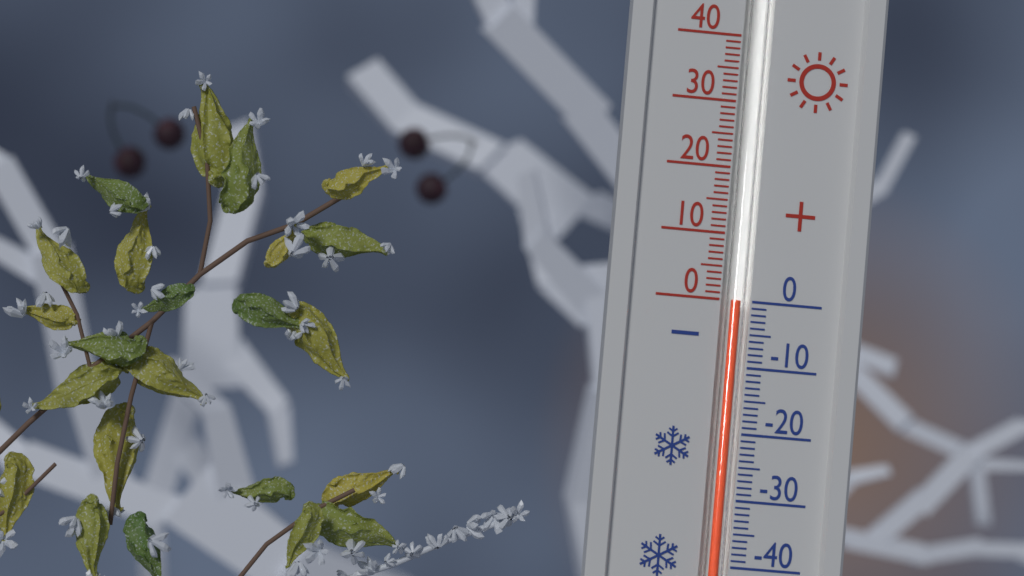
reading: 0 (no unit)
